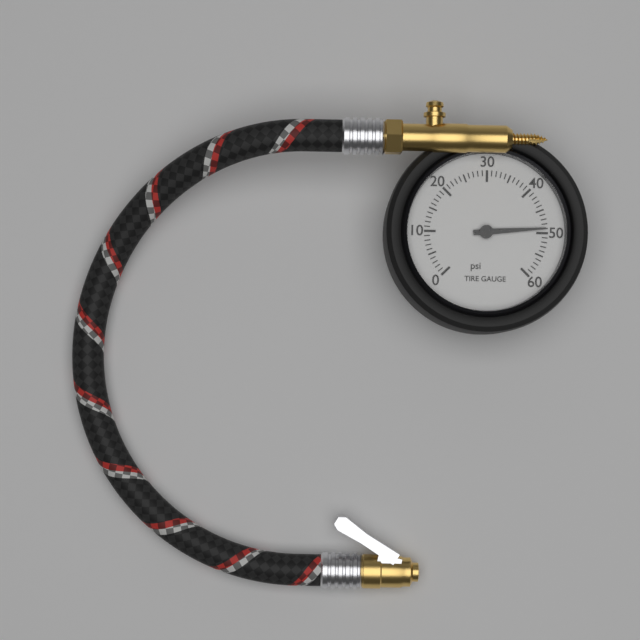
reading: 49 psi
